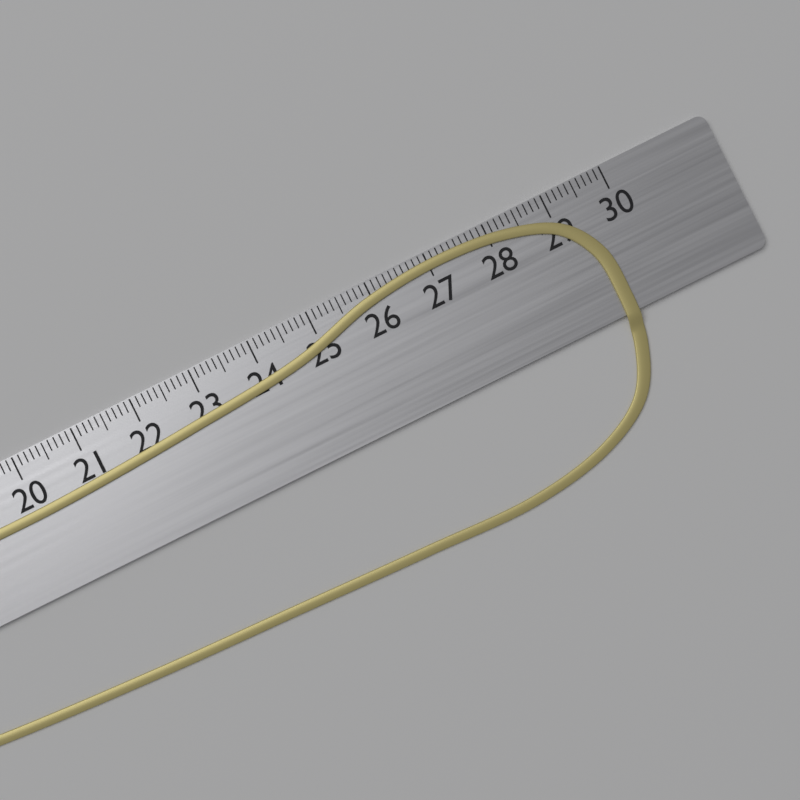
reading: 29.6 cm
